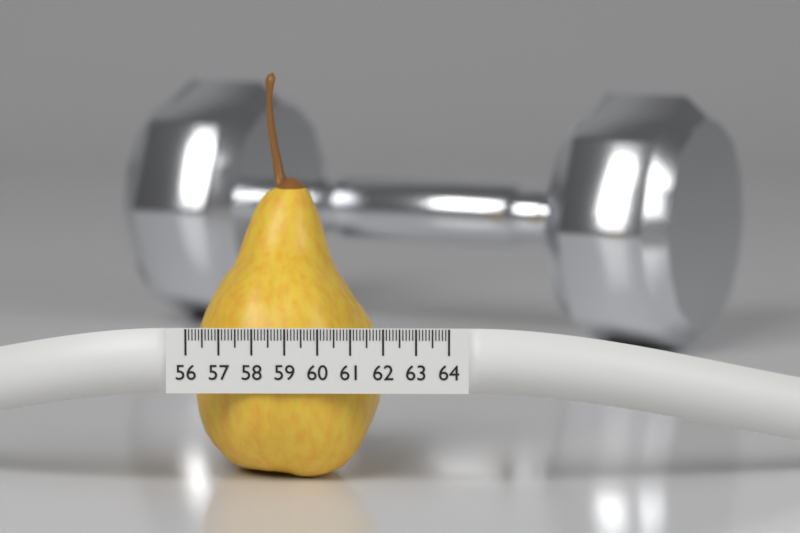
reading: 61.9 (no unit)
